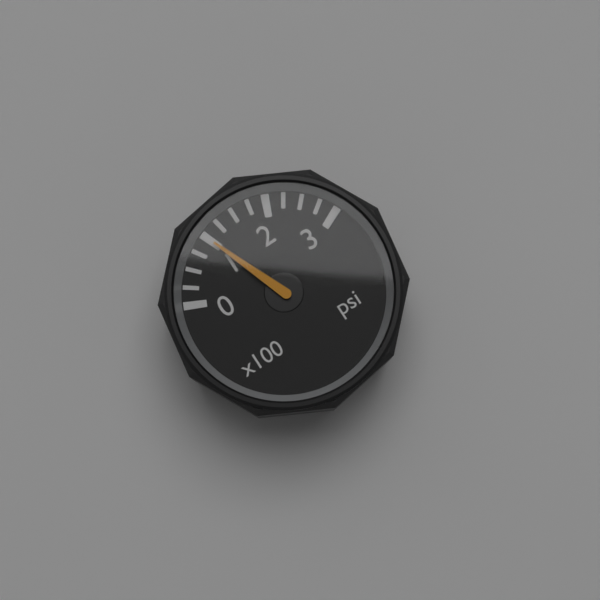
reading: 100 psi
